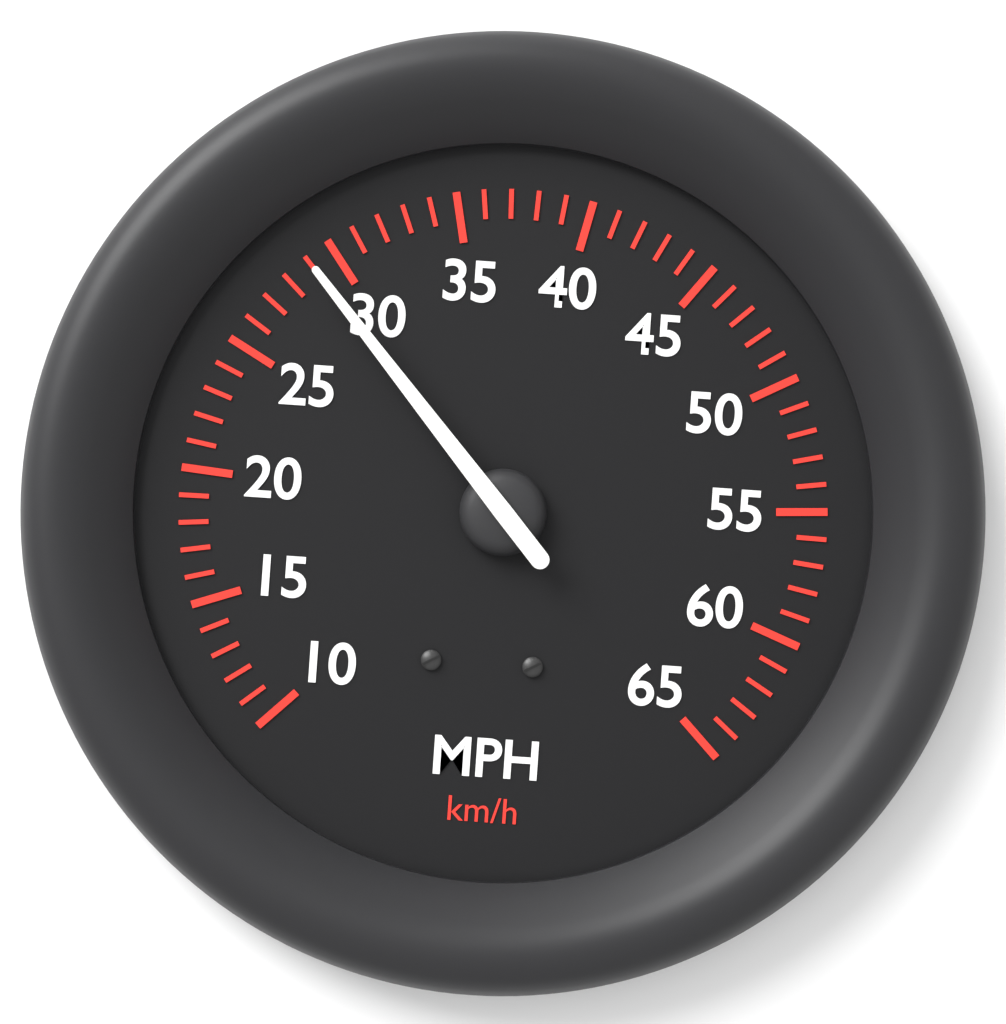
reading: 29 mph
